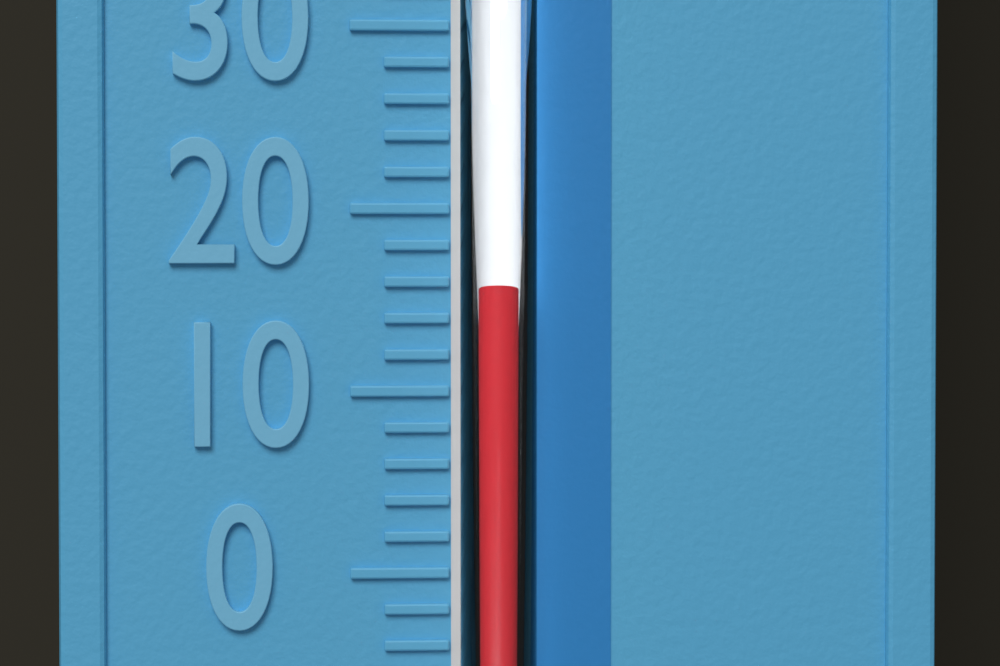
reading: 16 °F
